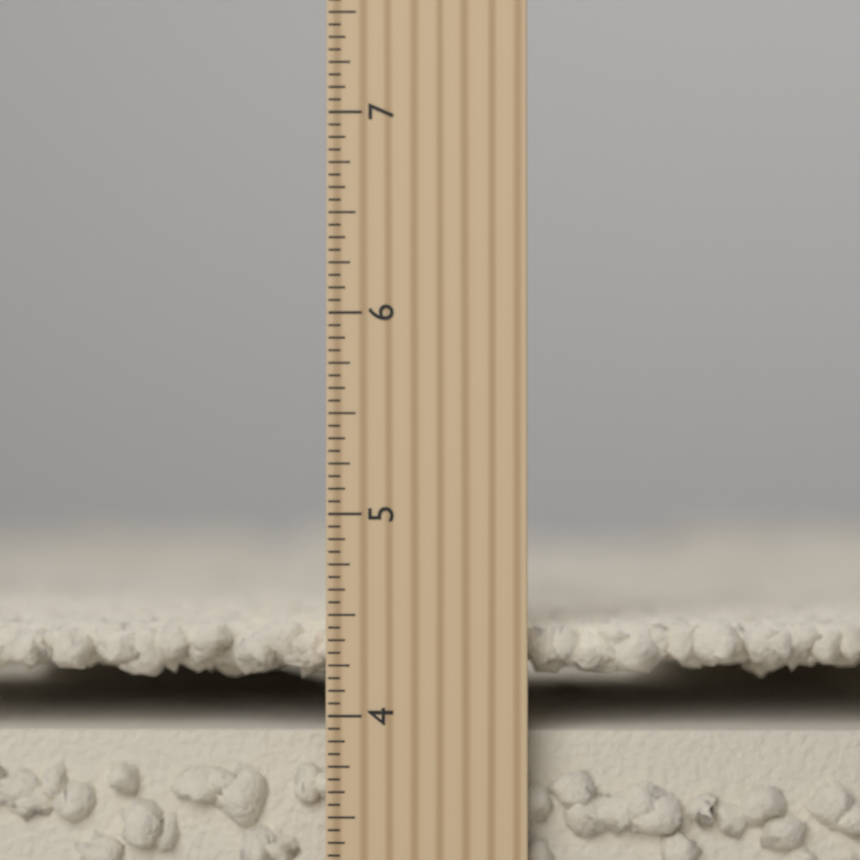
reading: 4.4375 inch
